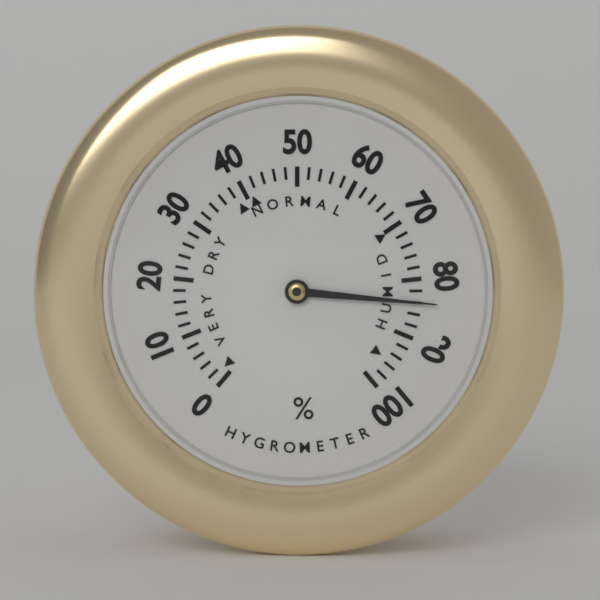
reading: 84 %
